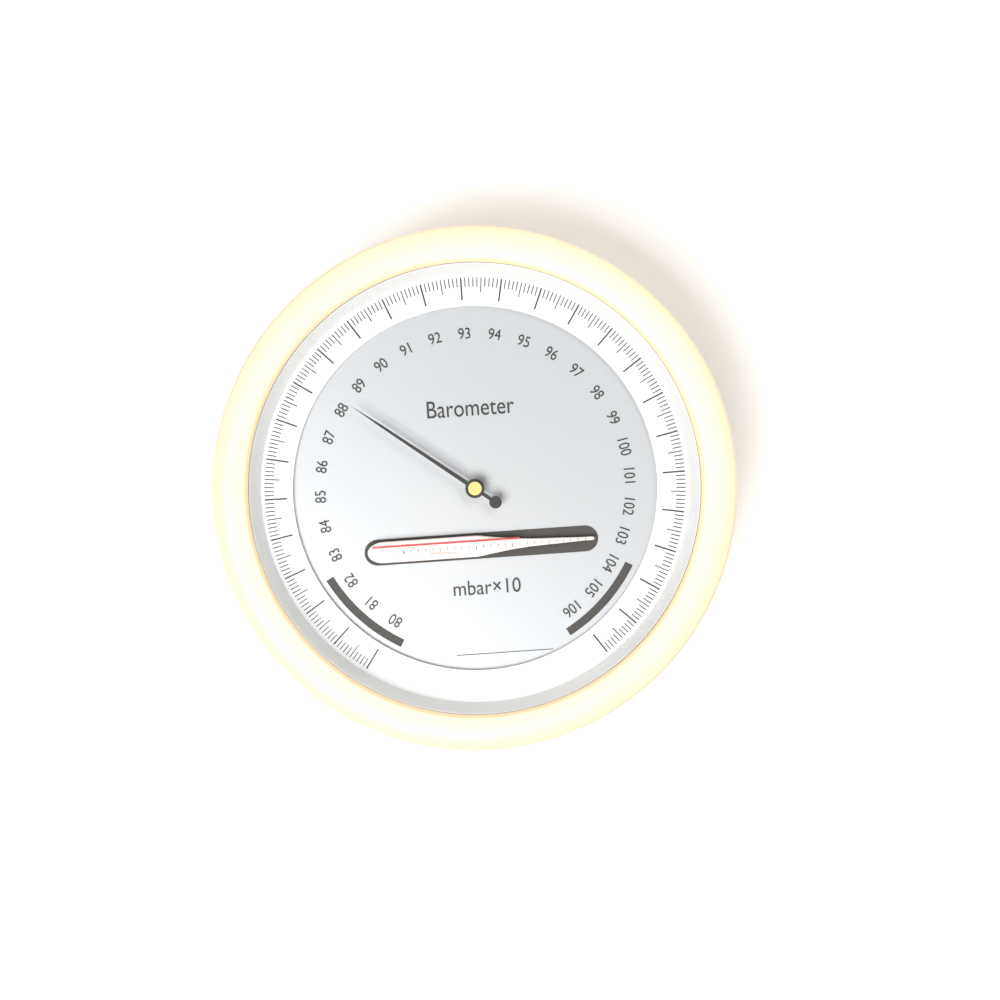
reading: 88.3 mbar×10
